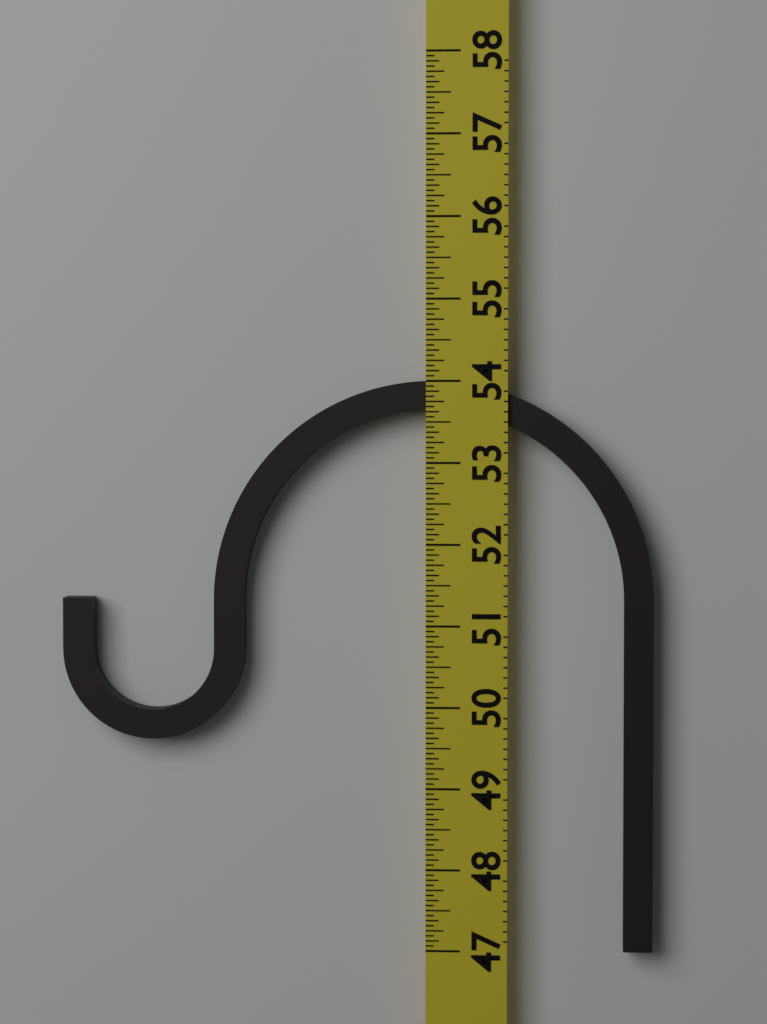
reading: 54.0000 (no unit)
